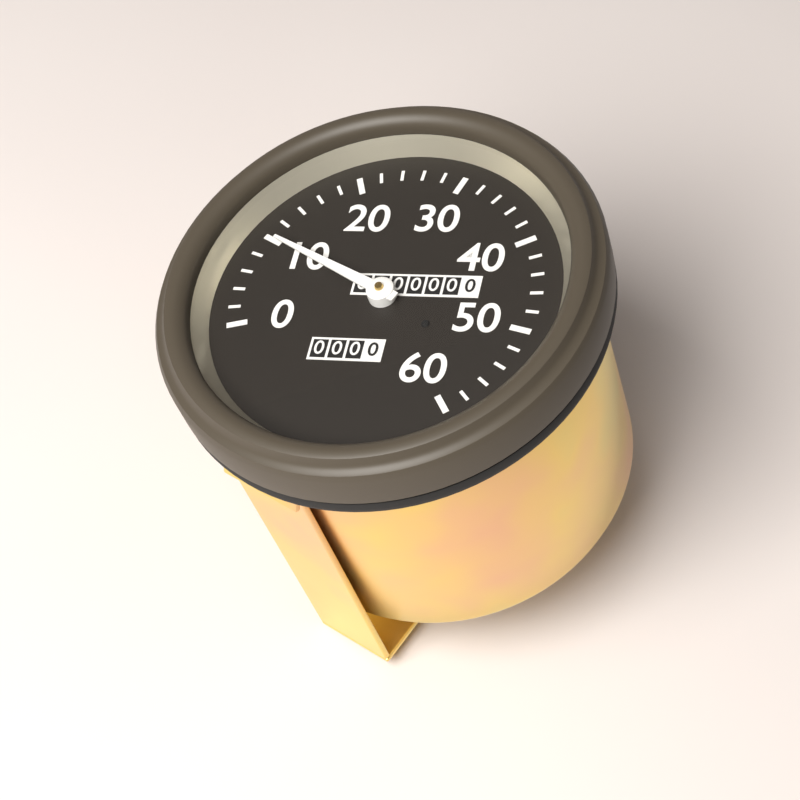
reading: 10 (no unit)
